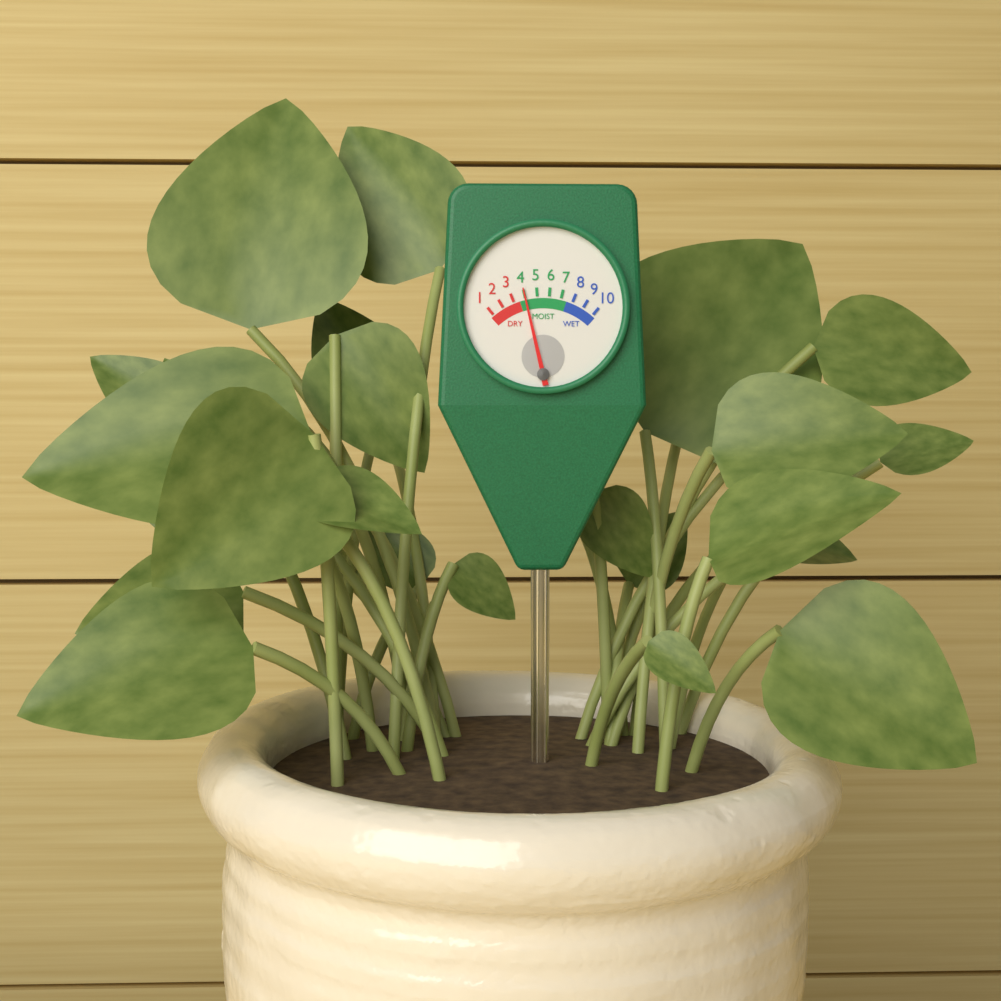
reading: 4 (no unit)
